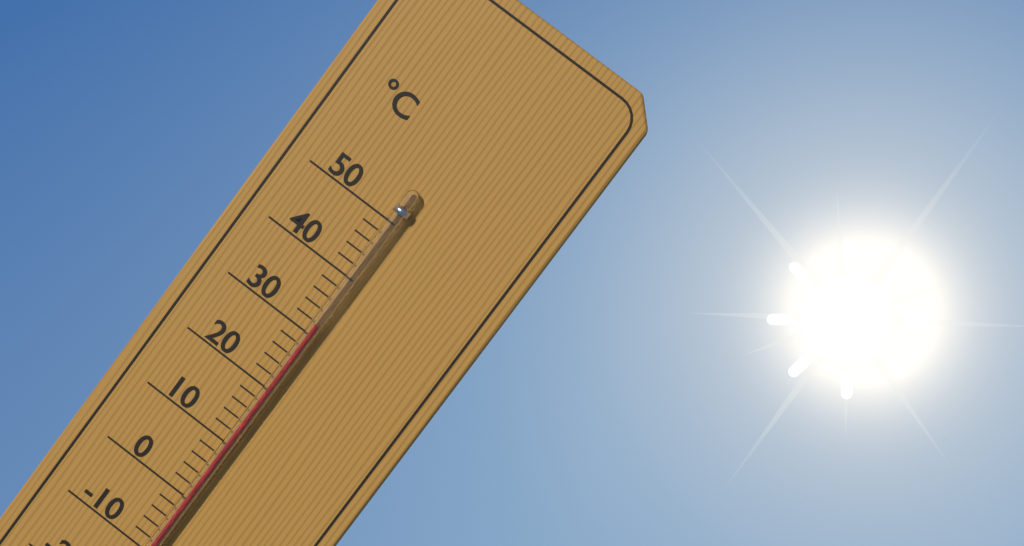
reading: 32 °C
